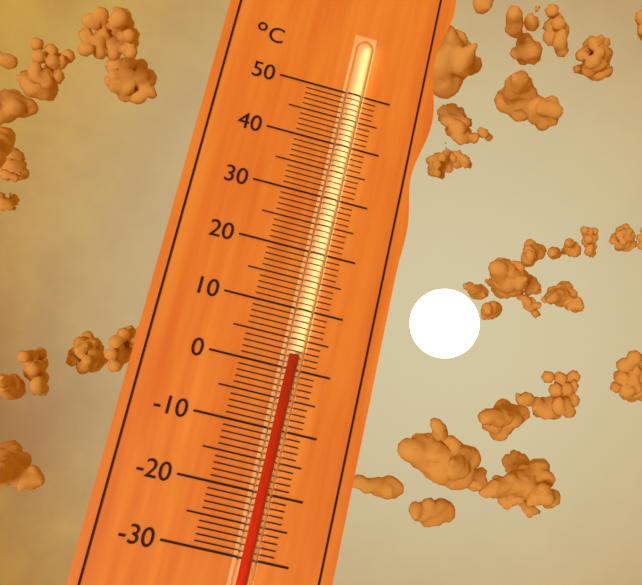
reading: 2 °C
